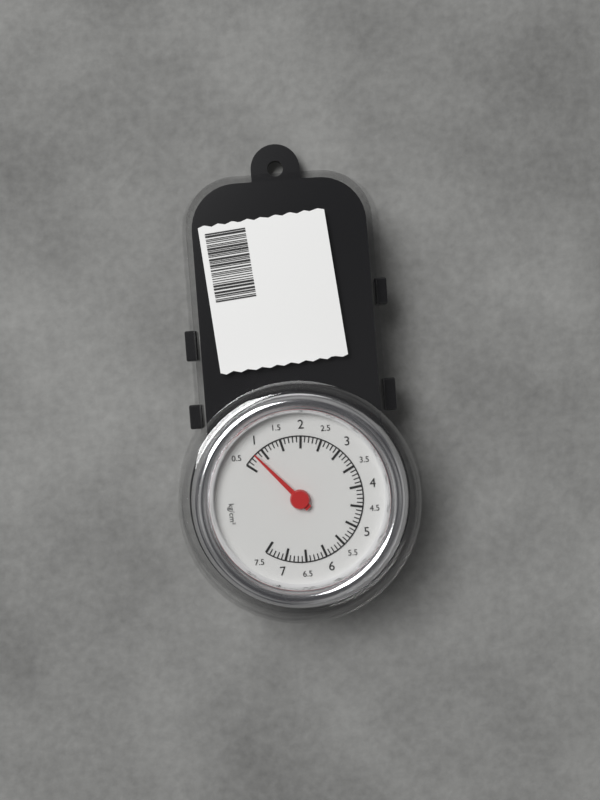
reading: 0.8 kg/cm²
